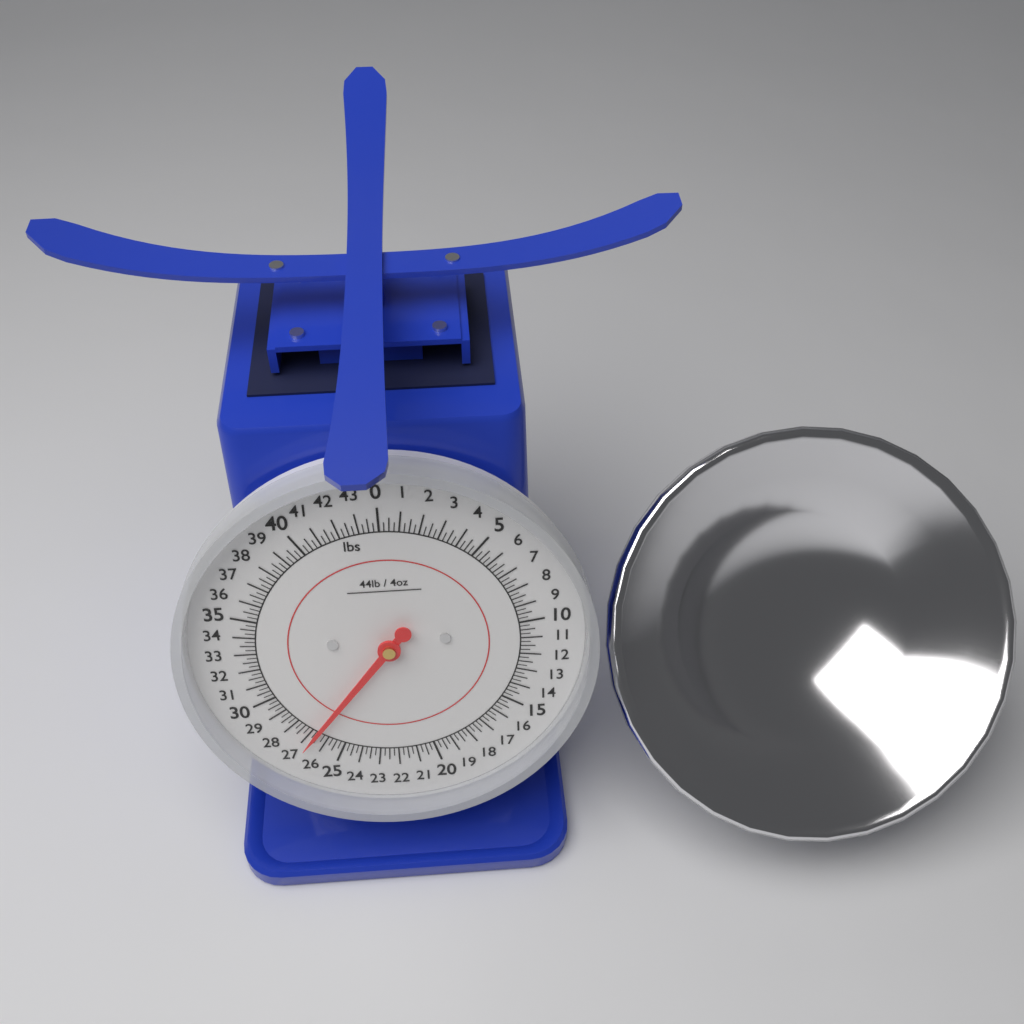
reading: 26.75 lbs
